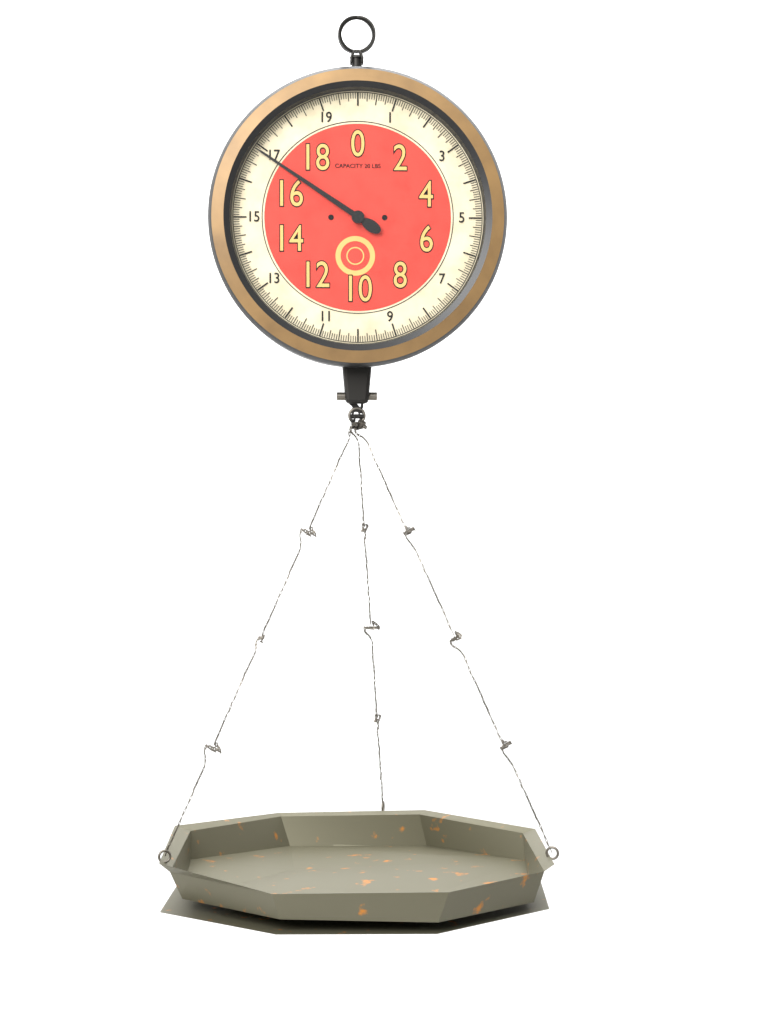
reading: 16.8750 lbs
